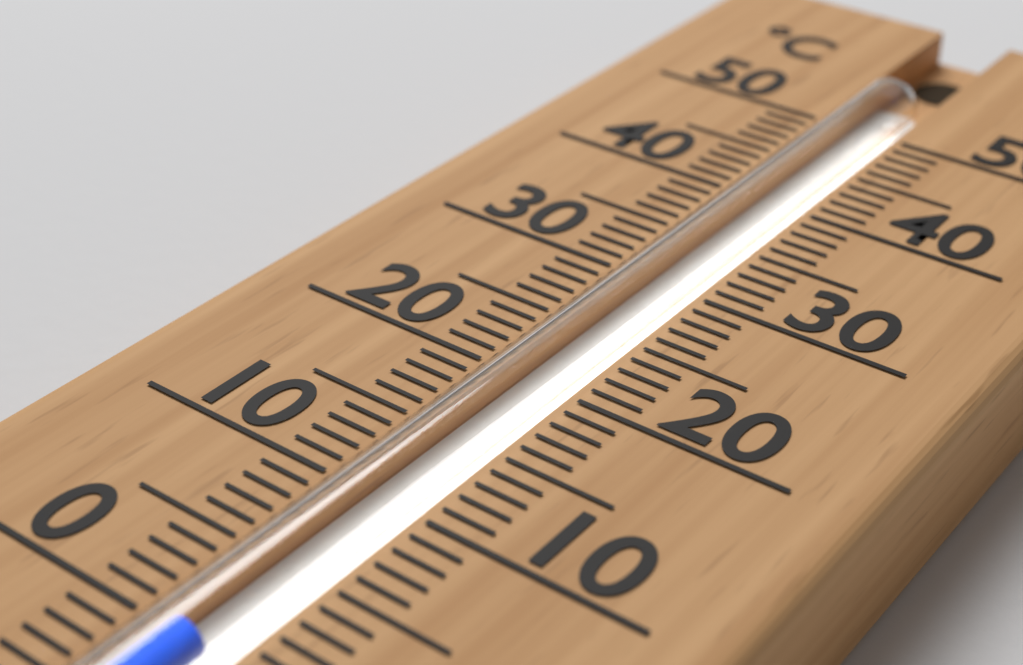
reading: 0 °C
